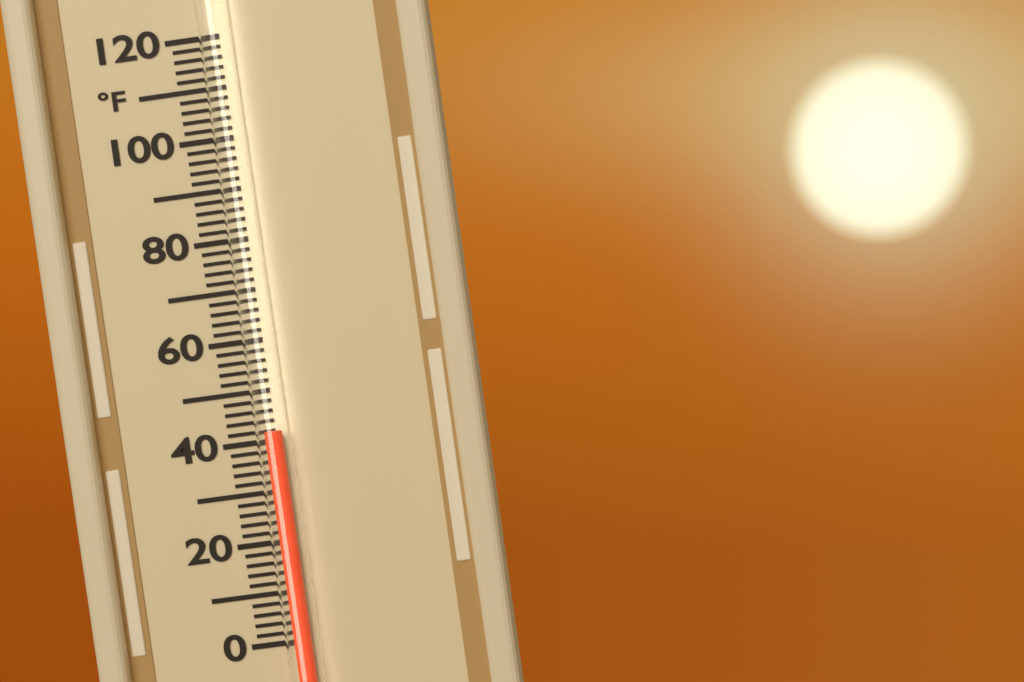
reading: 42 °F
